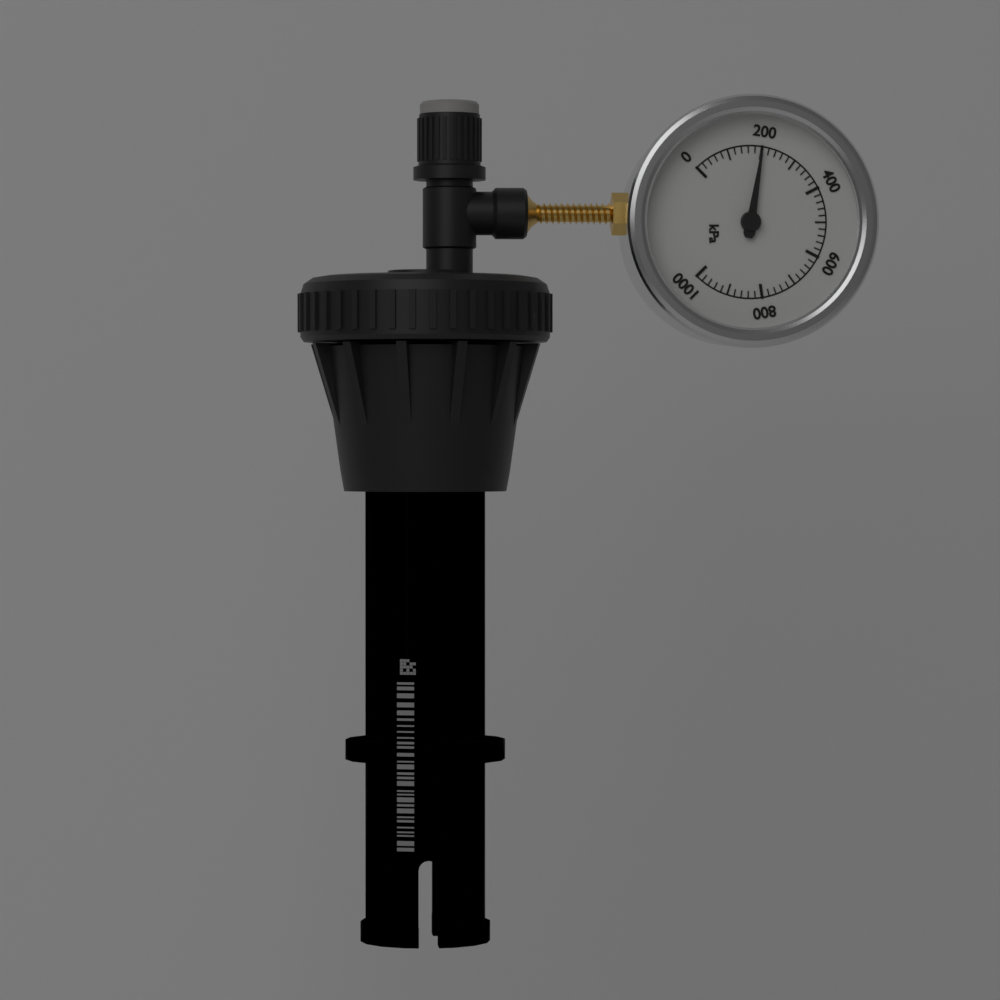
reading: 200 kPa
